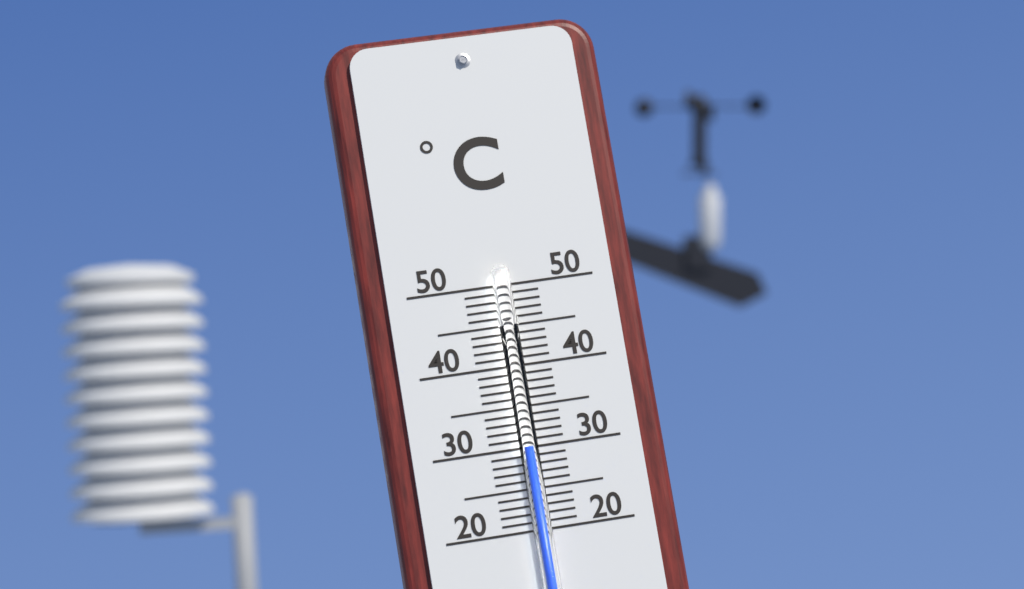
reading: 30 °C
